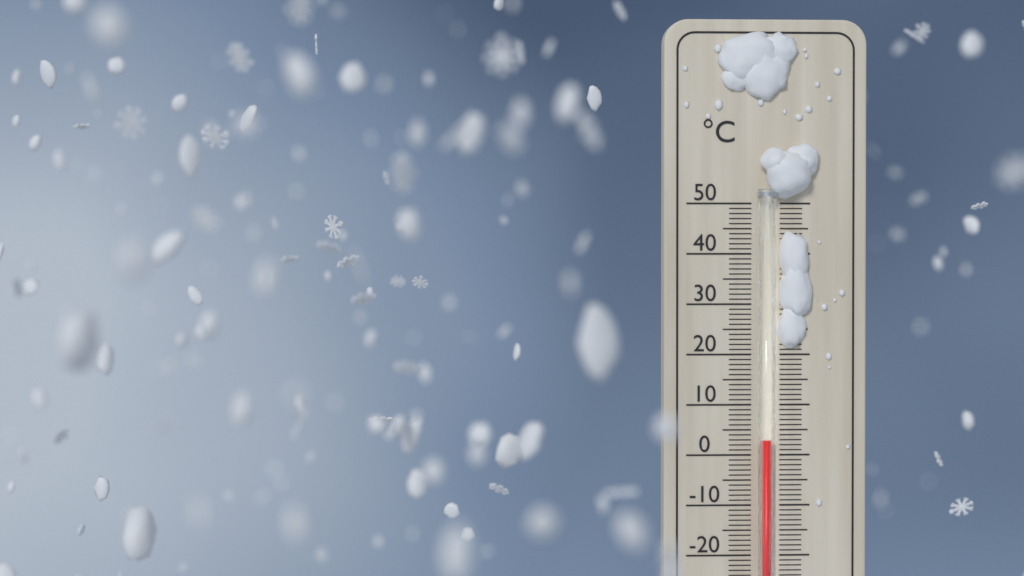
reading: 3 °C
